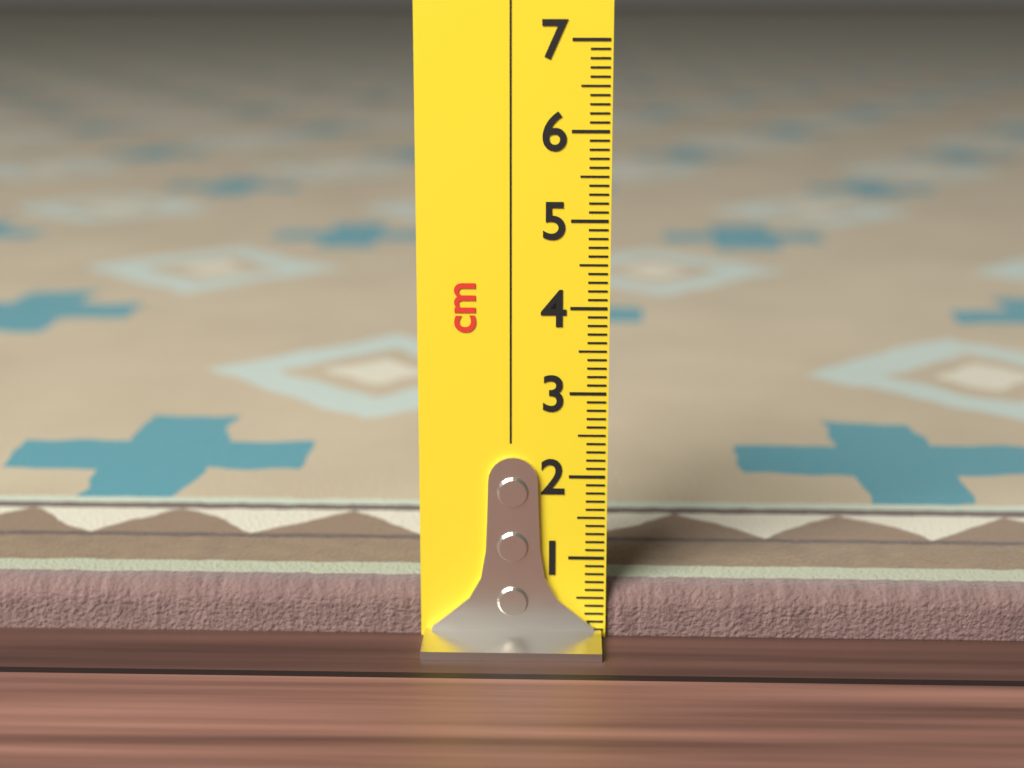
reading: 0.6 cm
